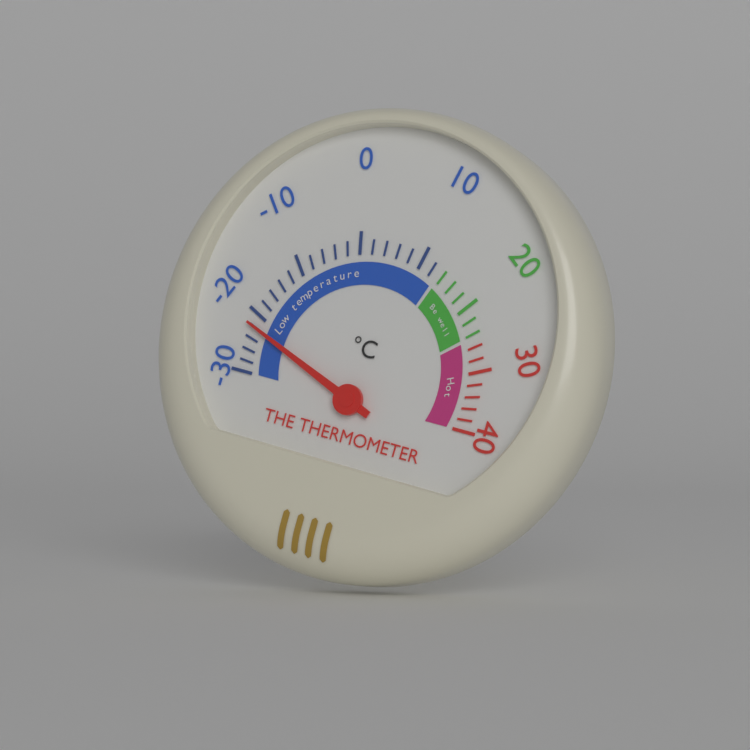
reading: -22 °C
